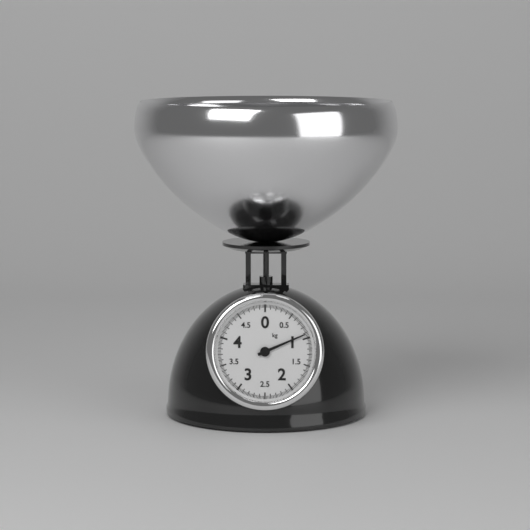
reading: 0.925 kg
